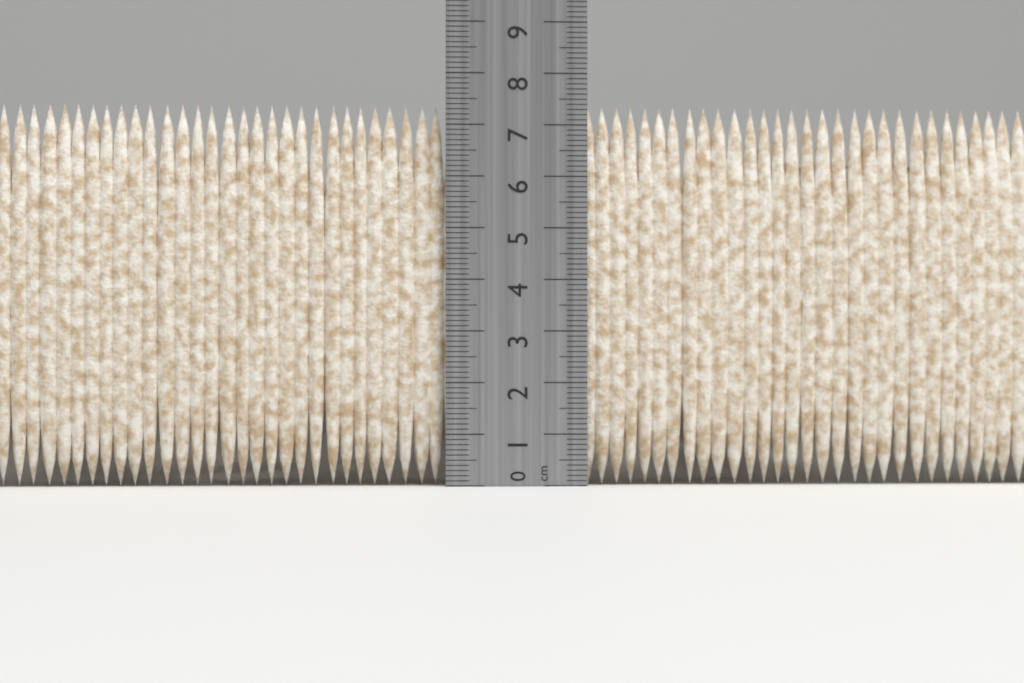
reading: 7.4 cm
